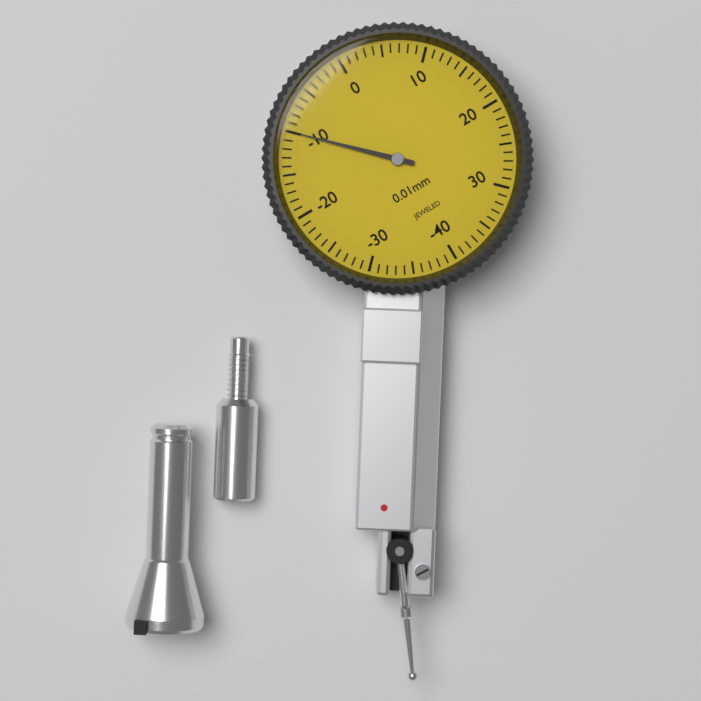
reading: -10 0.01mm
